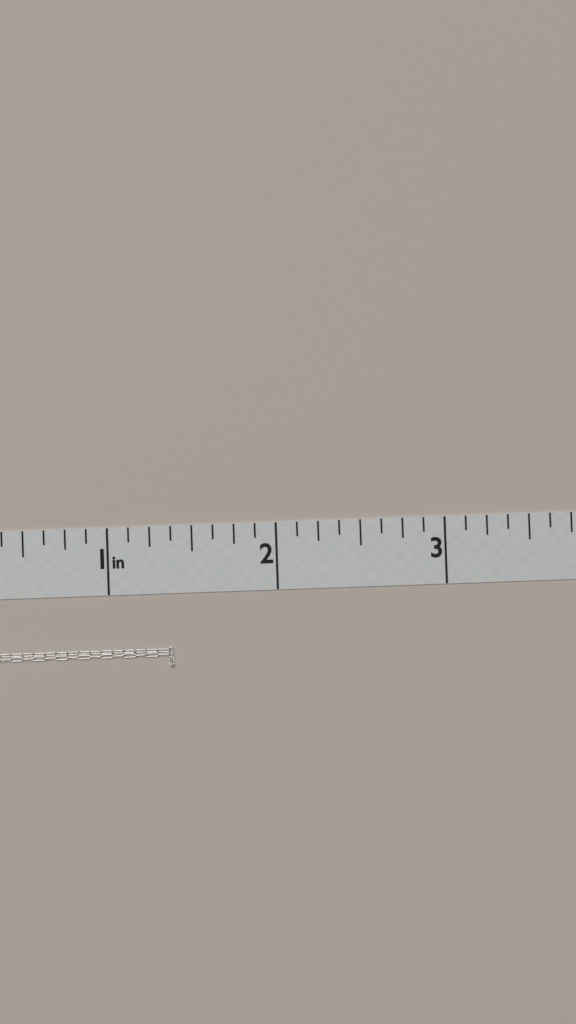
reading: 1.375 in
